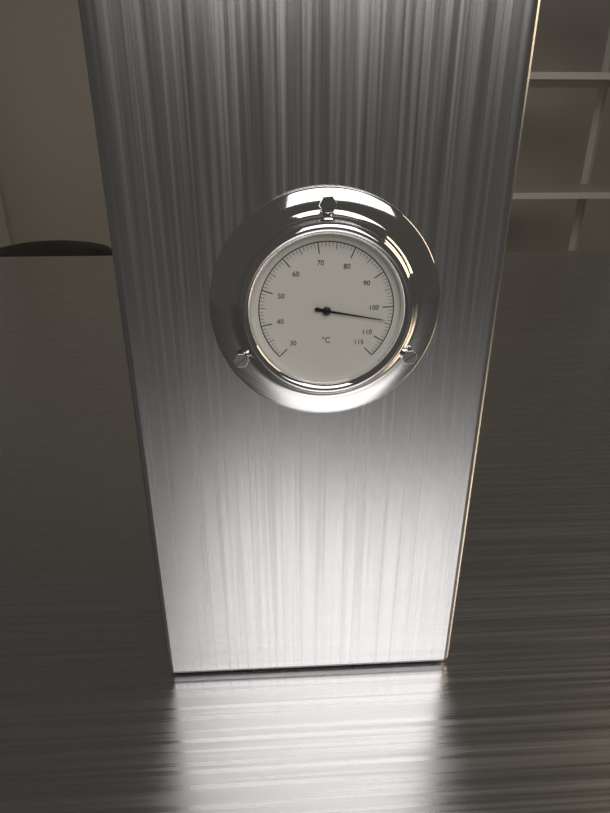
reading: 104 °C
